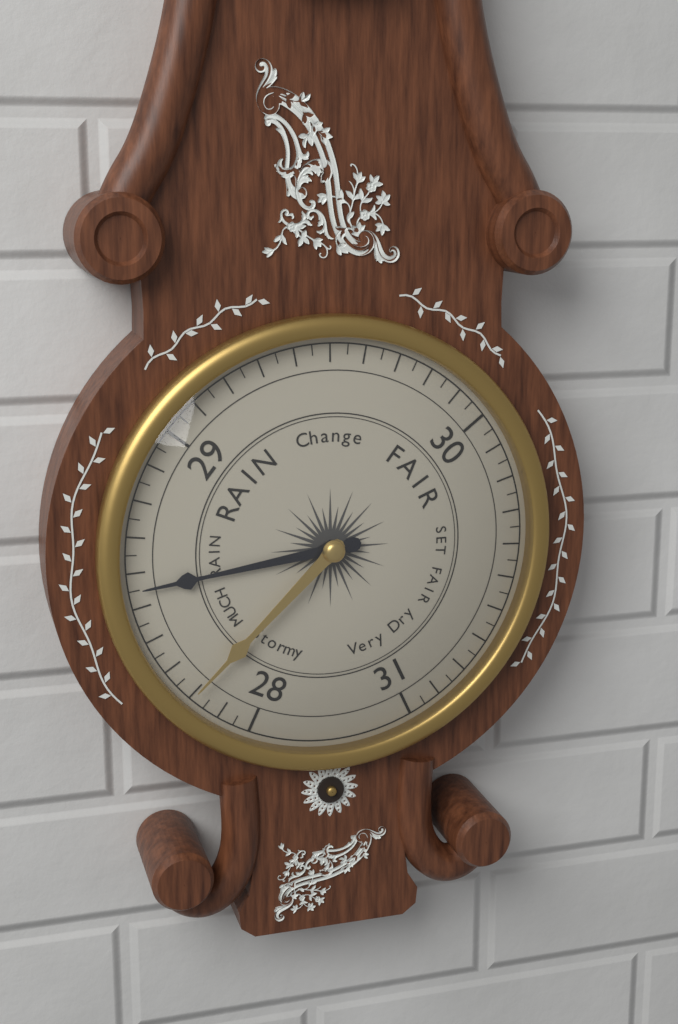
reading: 28.55 (no unit)
